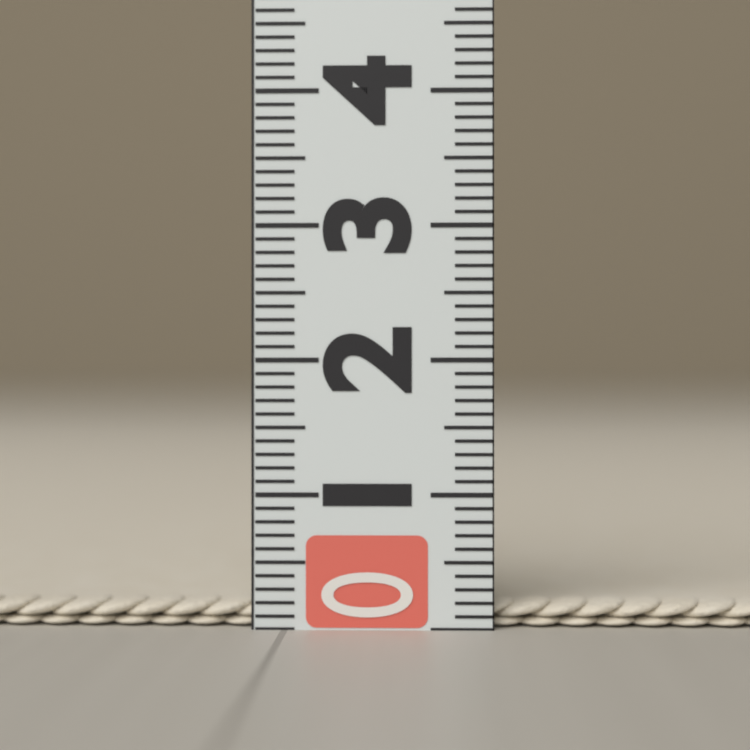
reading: 0.2 (no unit)
